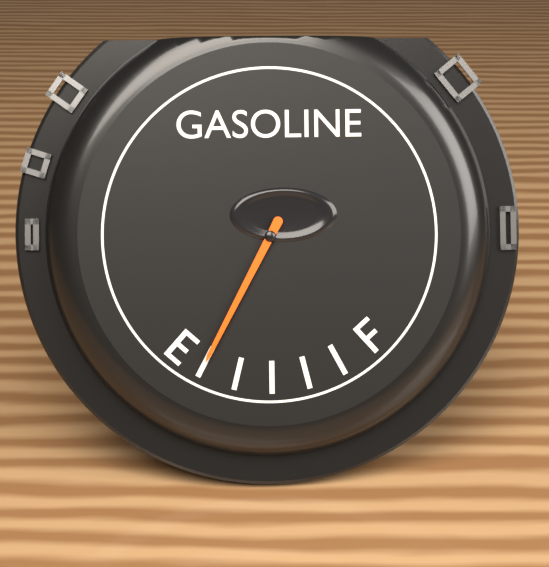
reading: 0.166667 (no unit)
